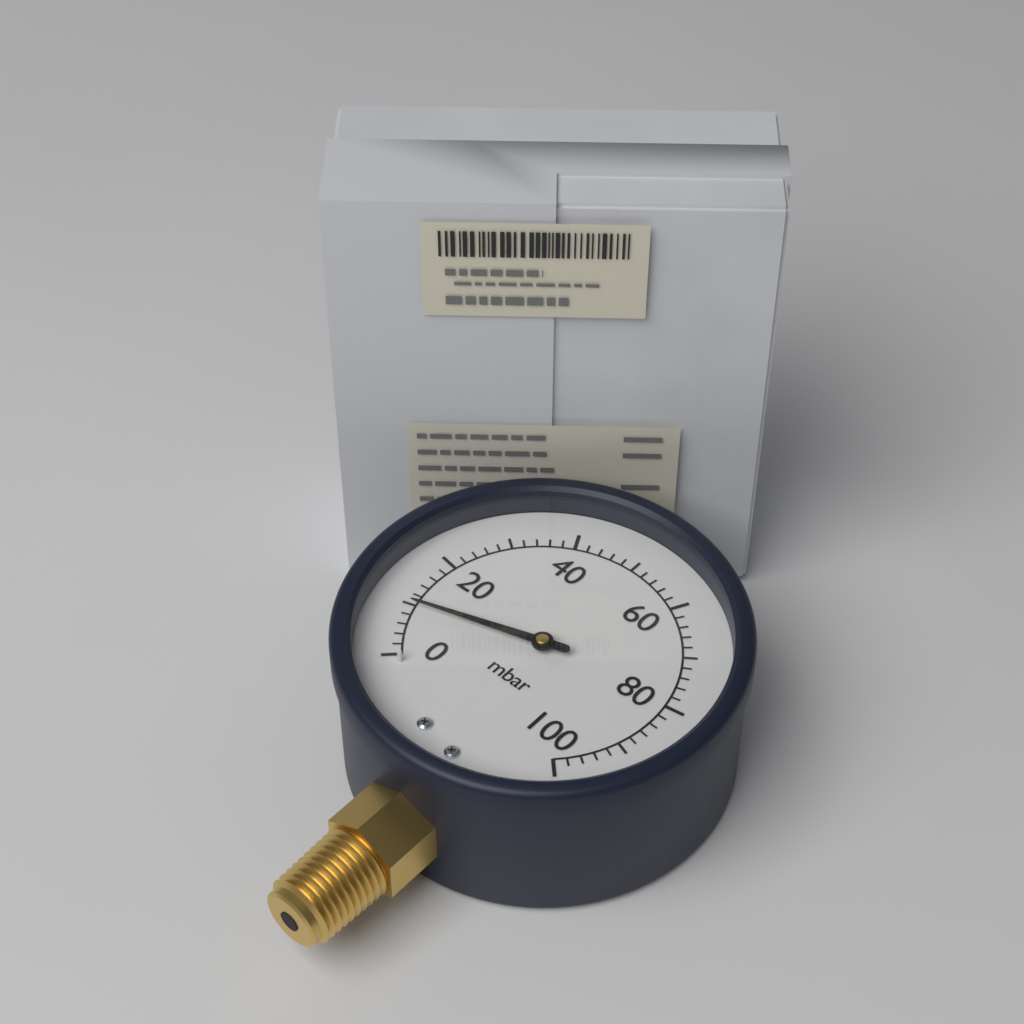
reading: 10 mbar
